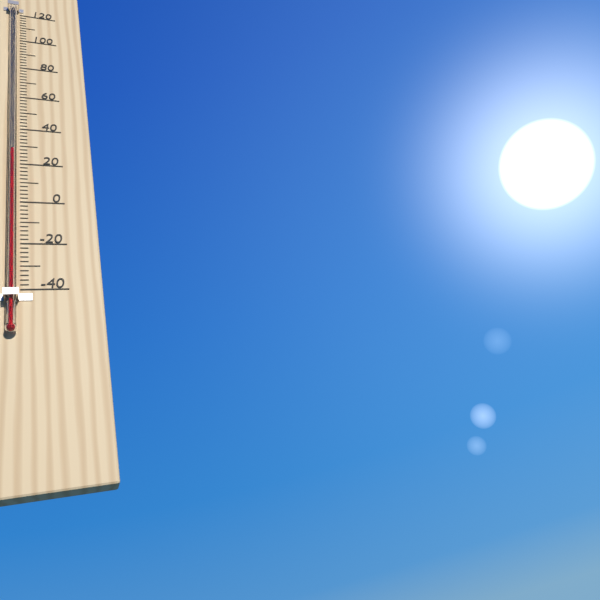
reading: 26 °F
